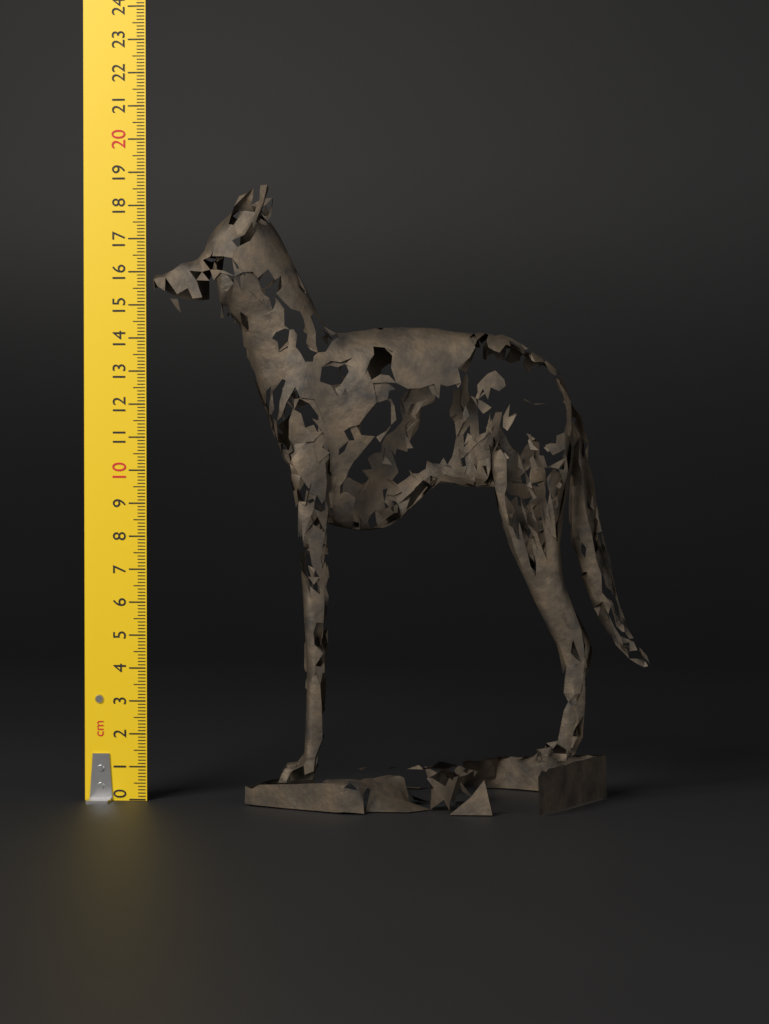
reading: 18.5 cm
